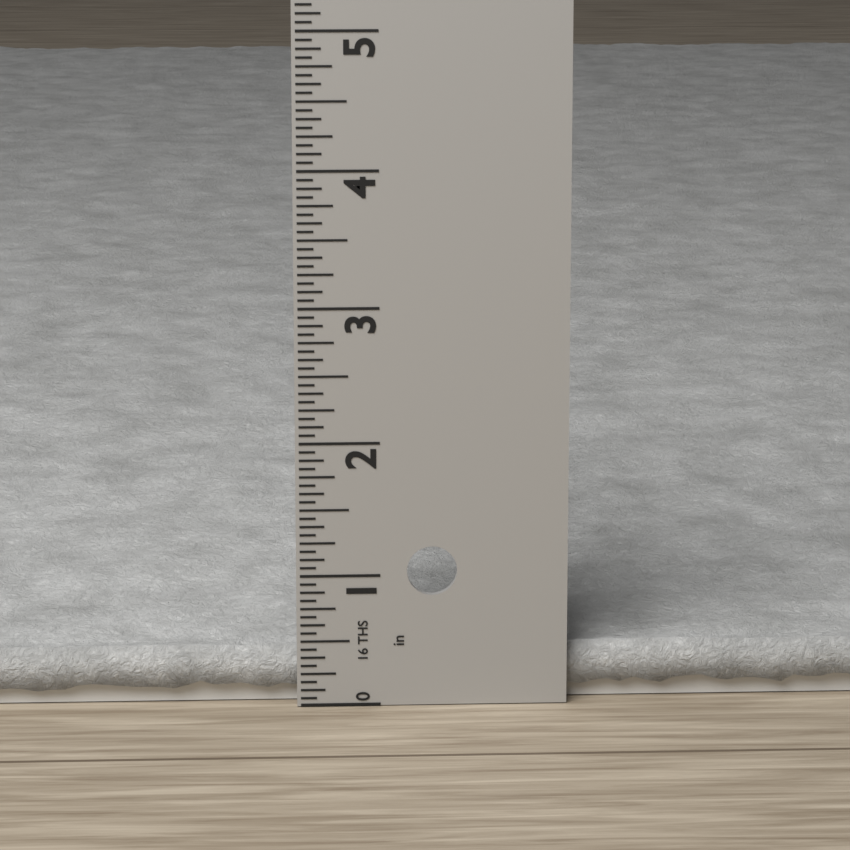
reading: 0.4375 in
